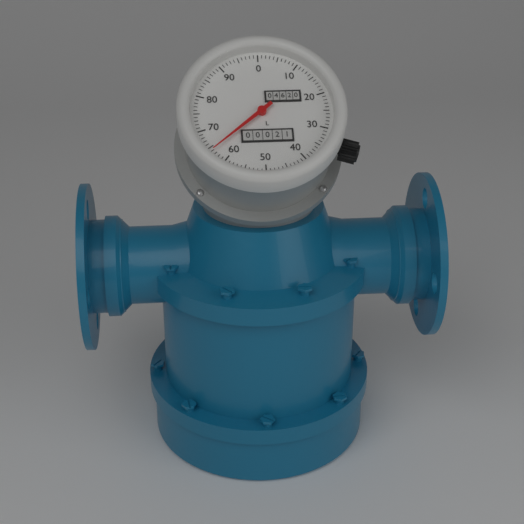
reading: 64 L
